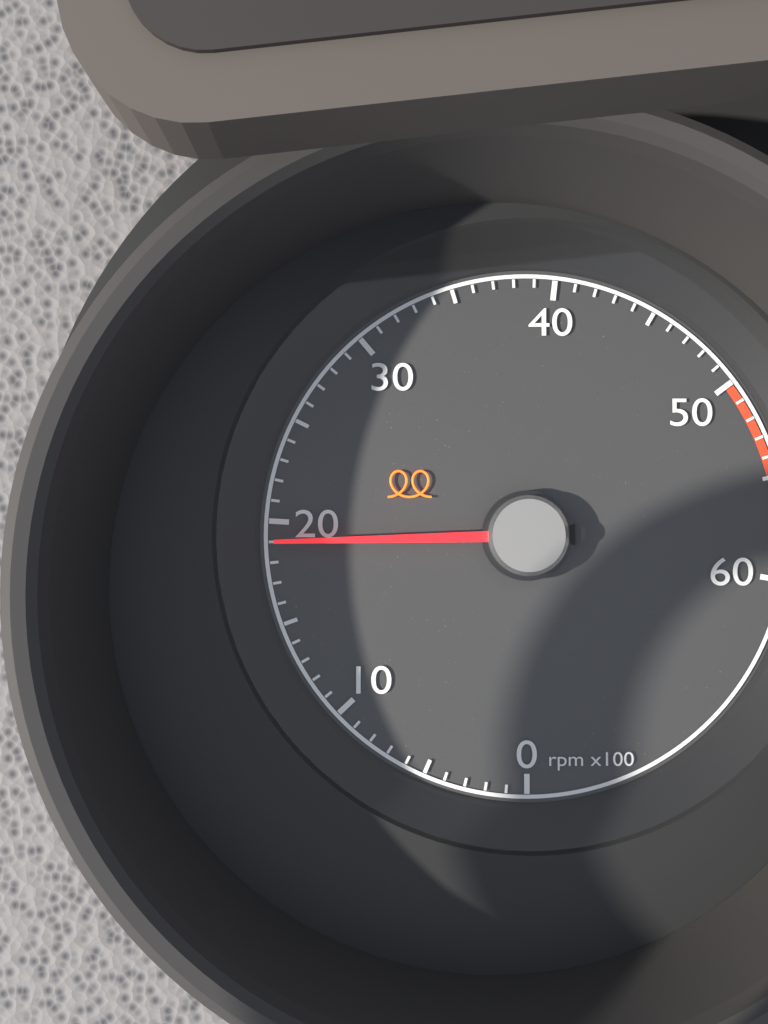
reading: 1900 rpm
